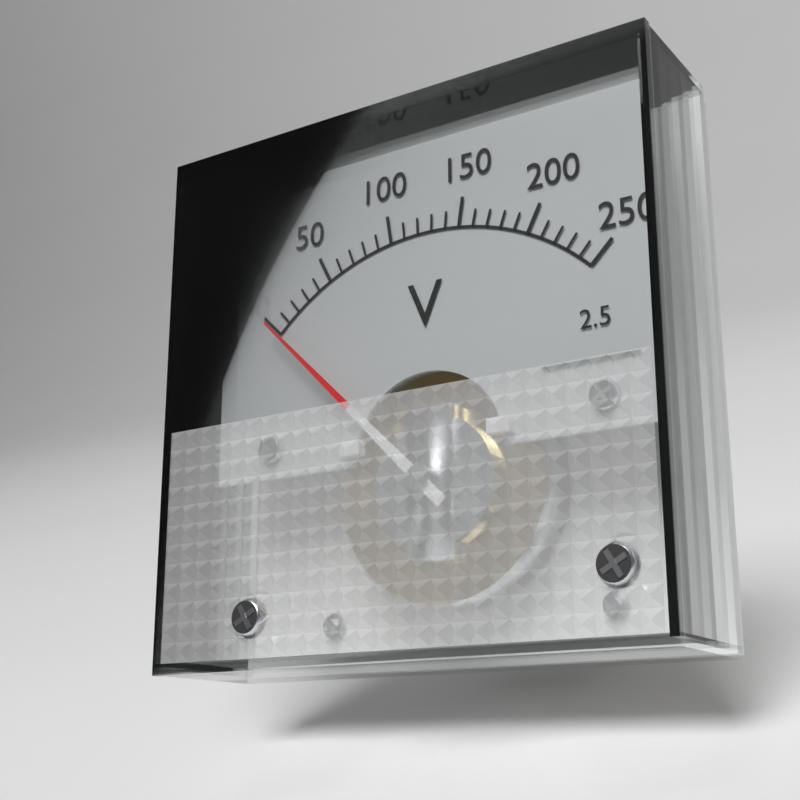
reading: 0 V
